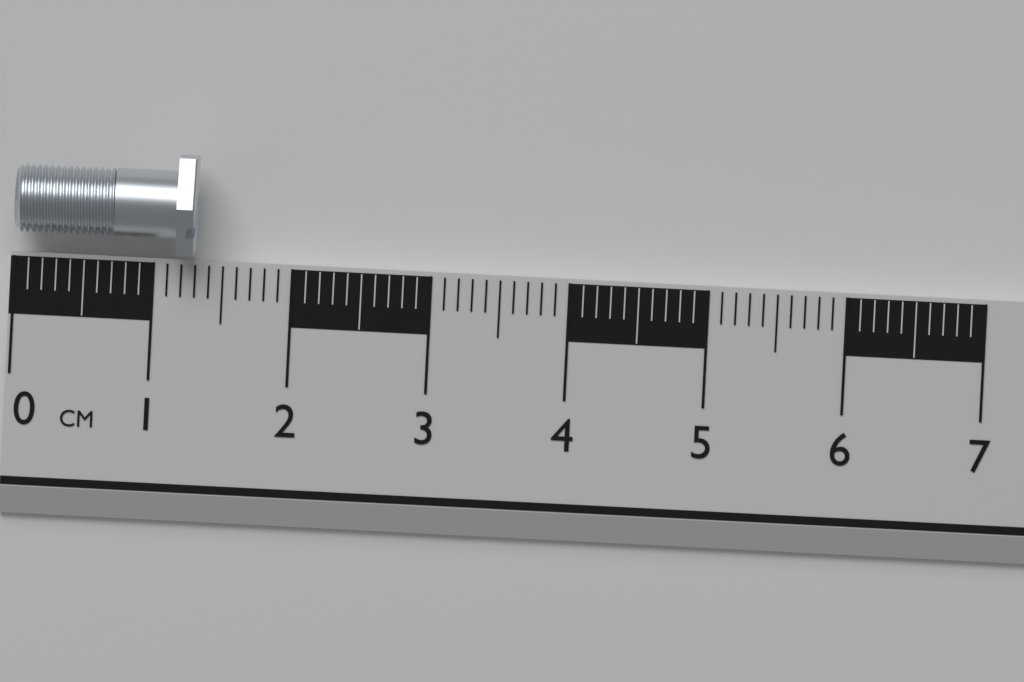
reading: 1.3 cm
